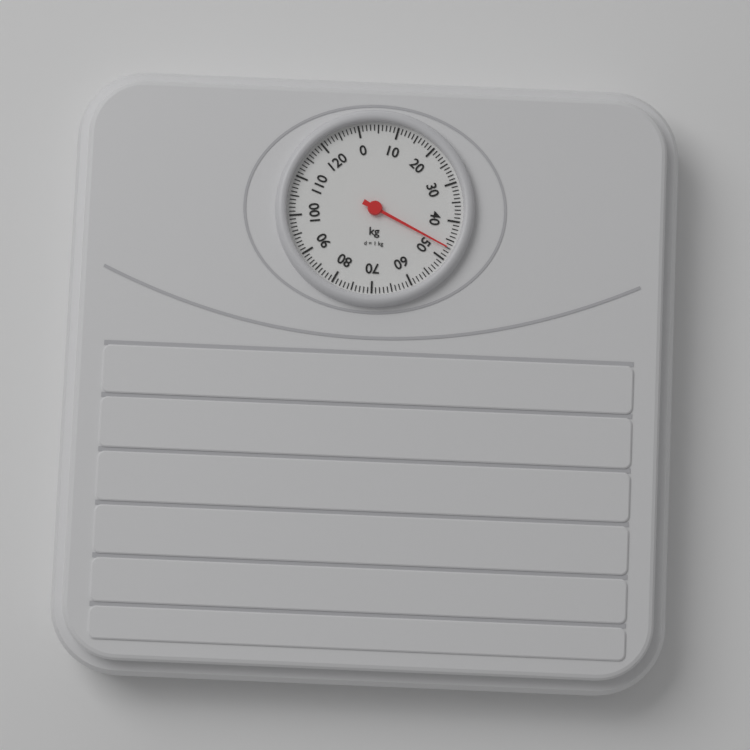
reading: 47 kg
